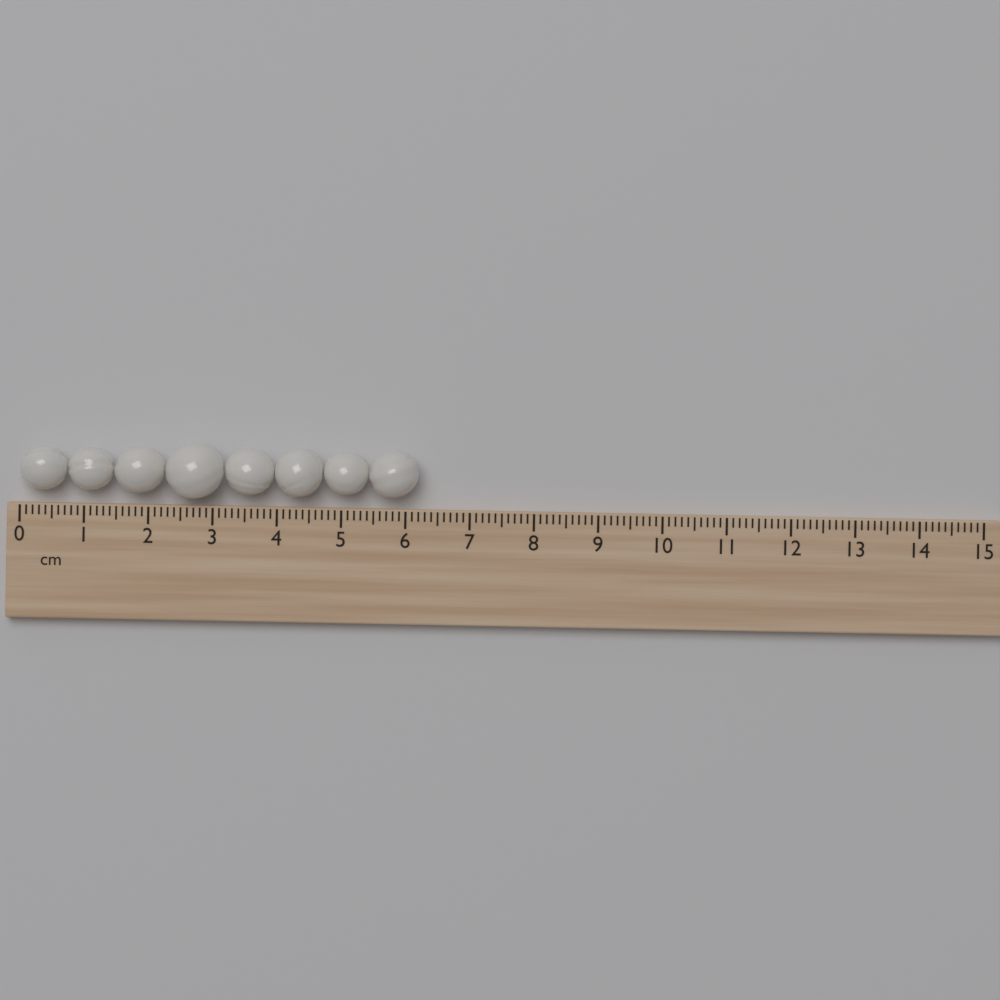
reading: 6.2 cm
